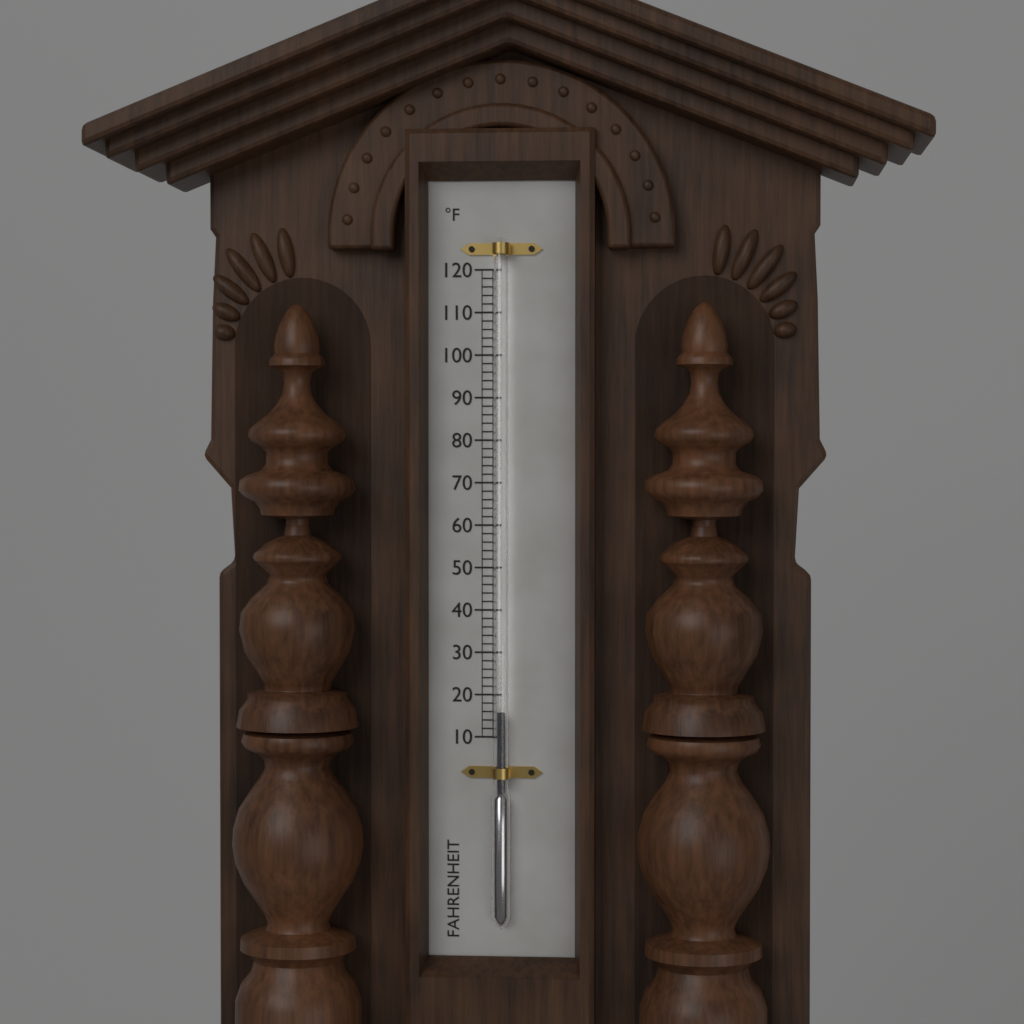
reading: 16 °F
